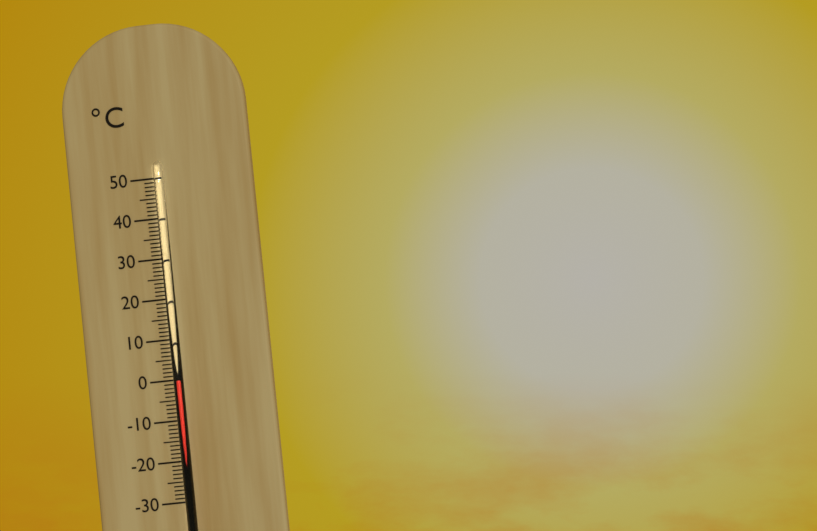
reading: 0 °C
